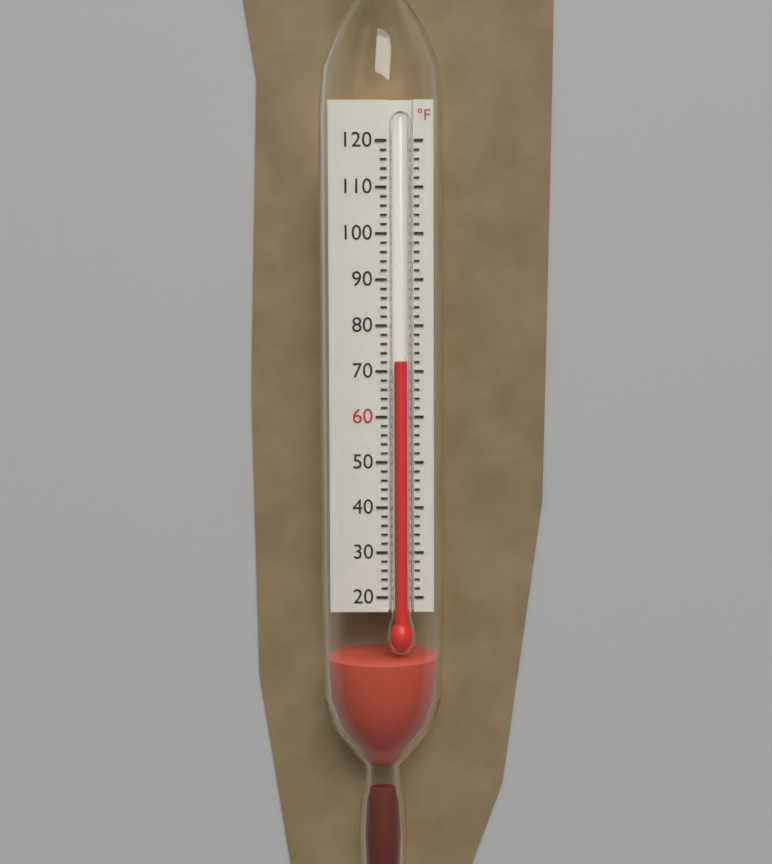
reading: 72 °F
